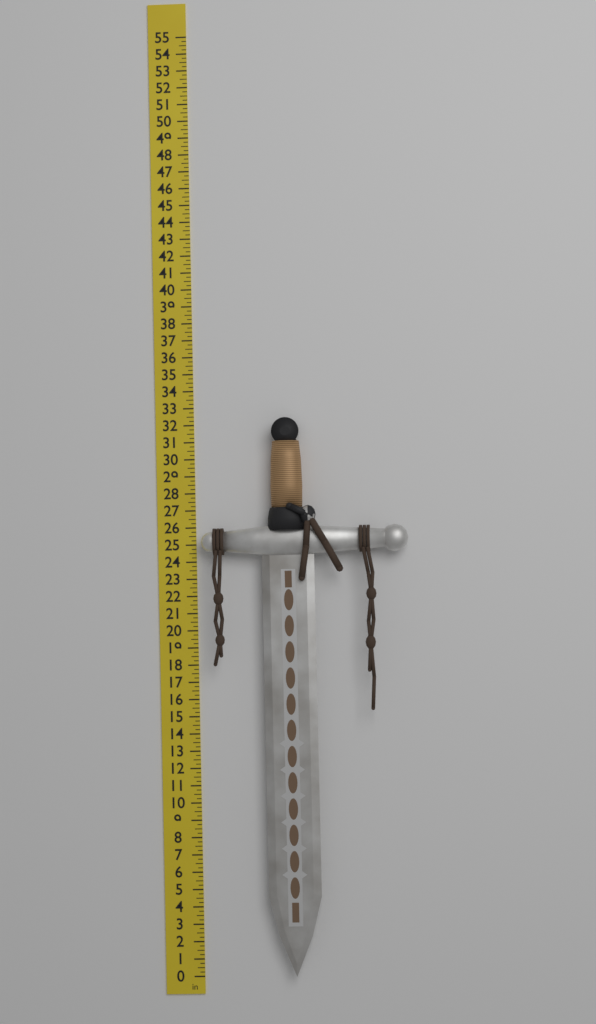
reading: 32.25 in
